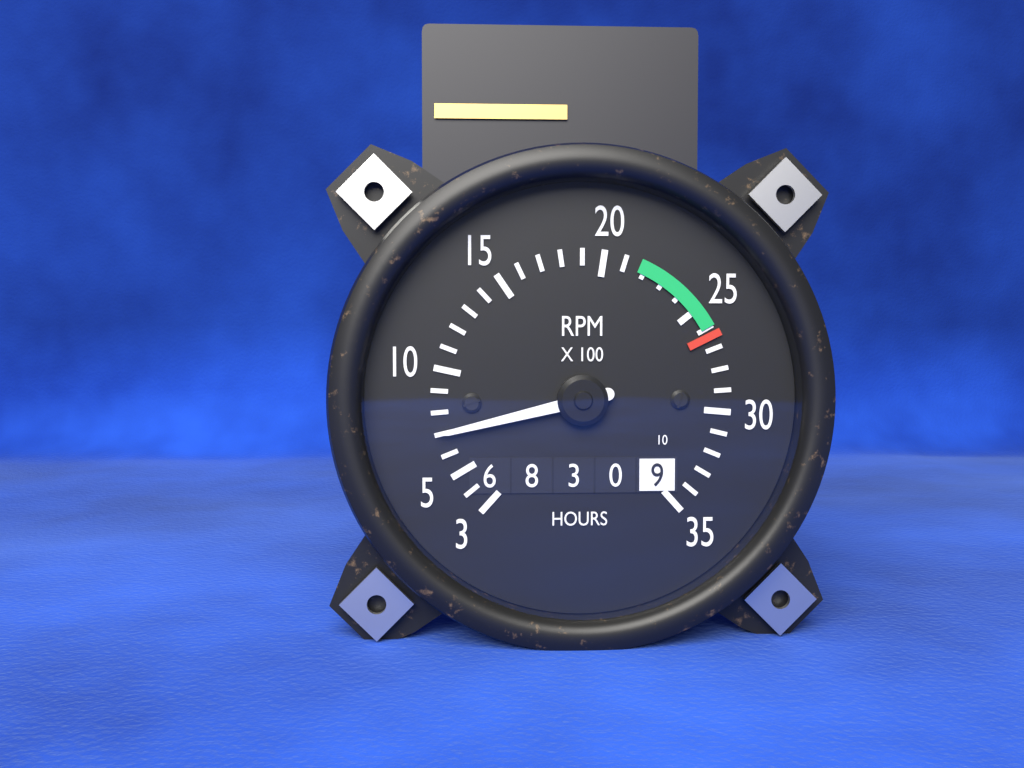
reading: 700 RPM
